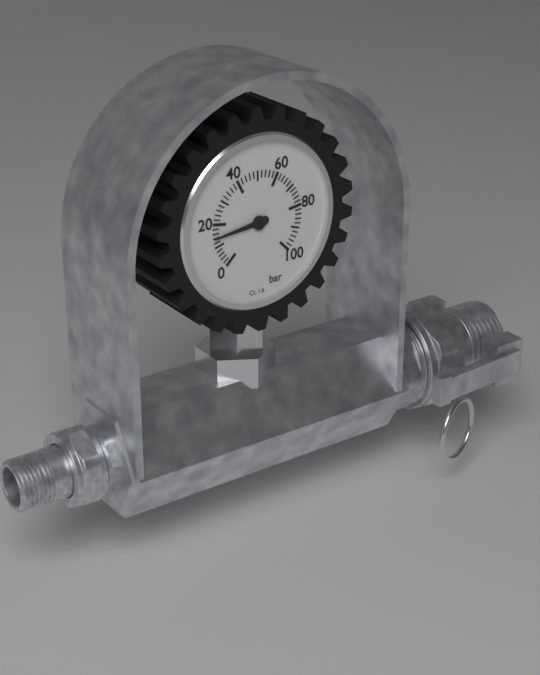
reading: 14 bar
